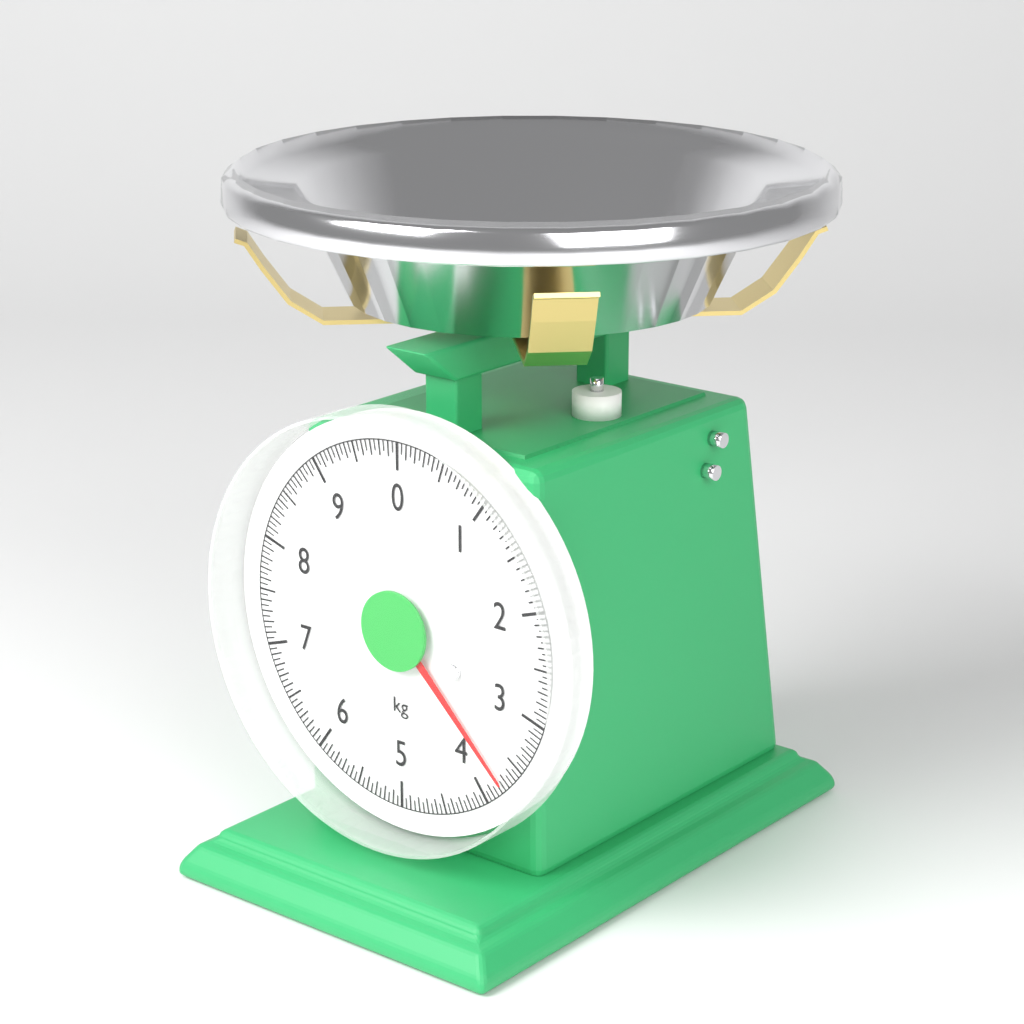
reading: 3.75 kg
